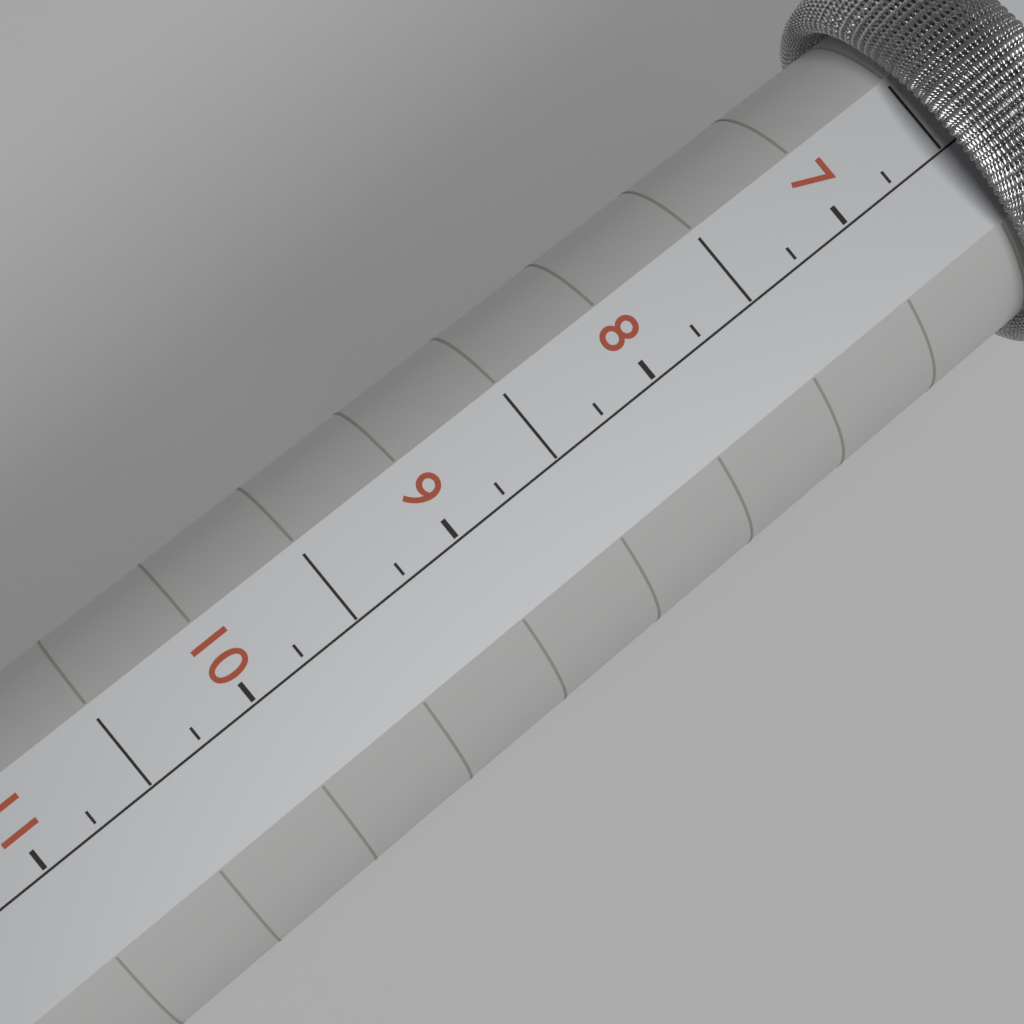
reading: 6.50 (no unit)
